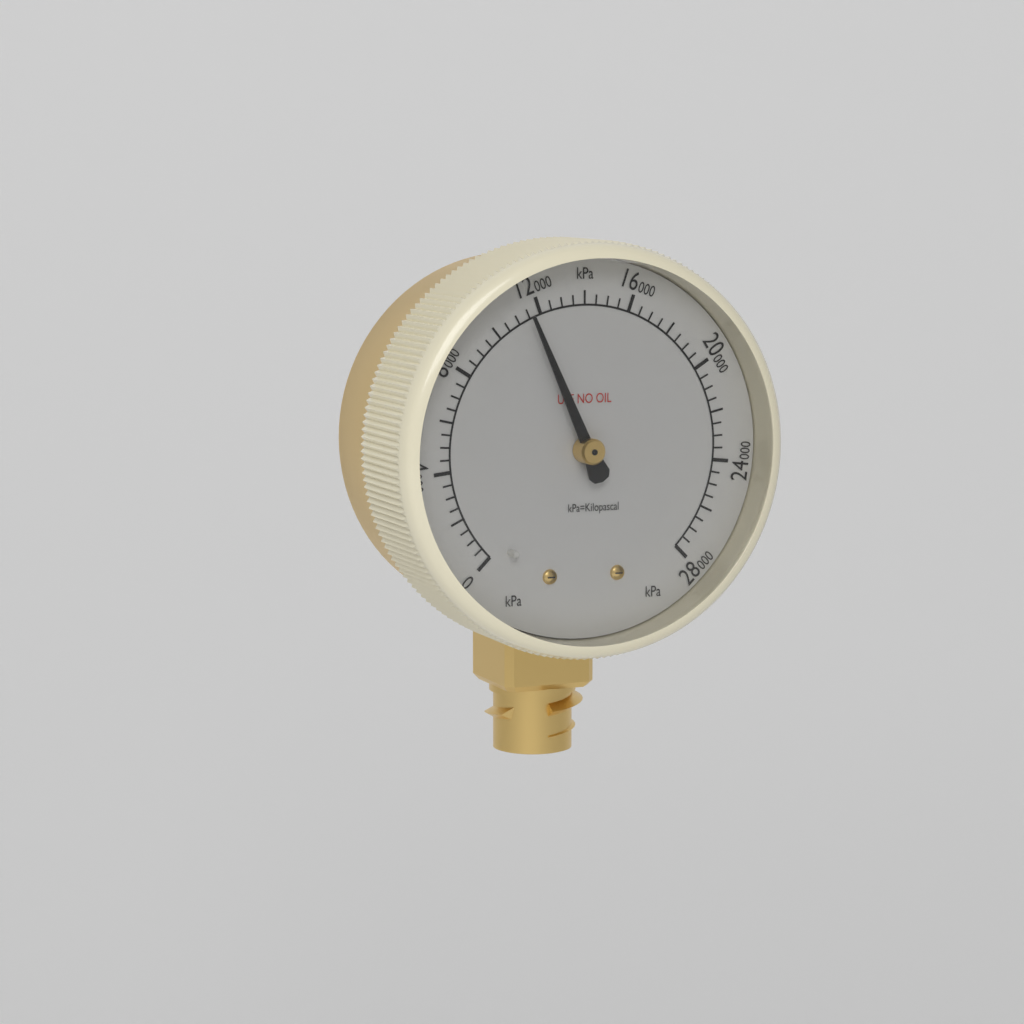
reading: 11500 kPa
